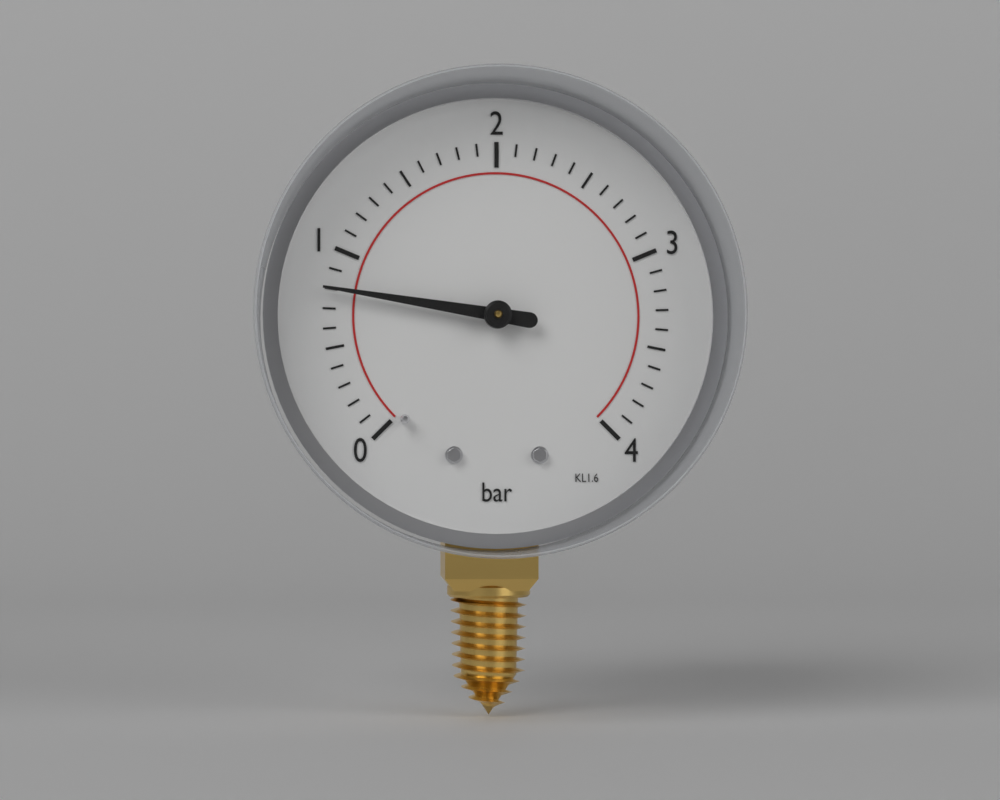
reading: 0.8 bar
